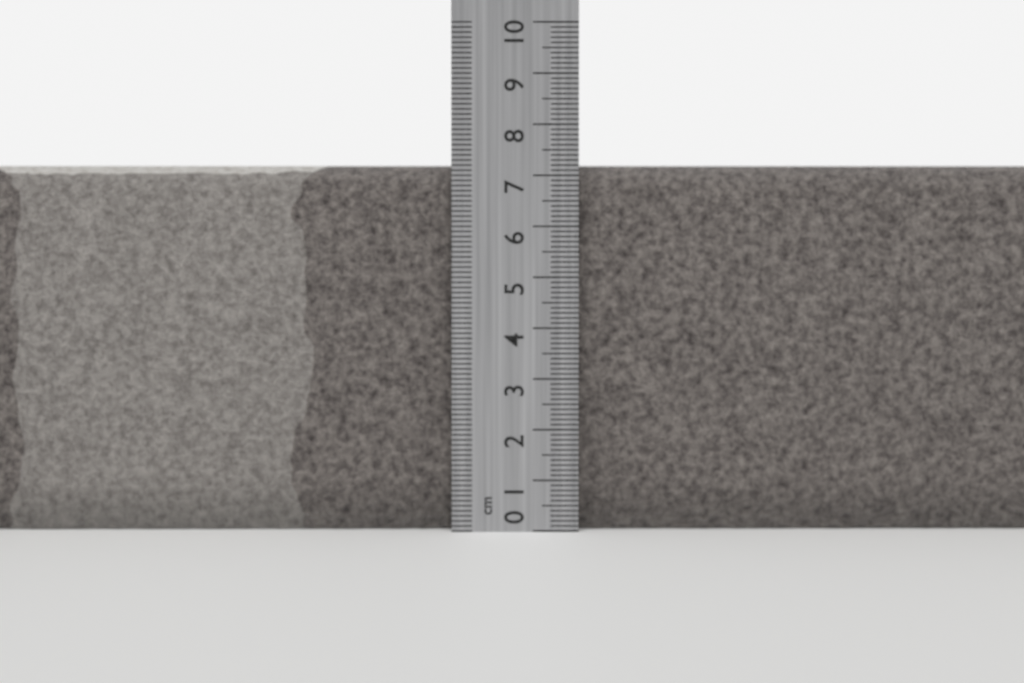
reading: 7.2 cm
